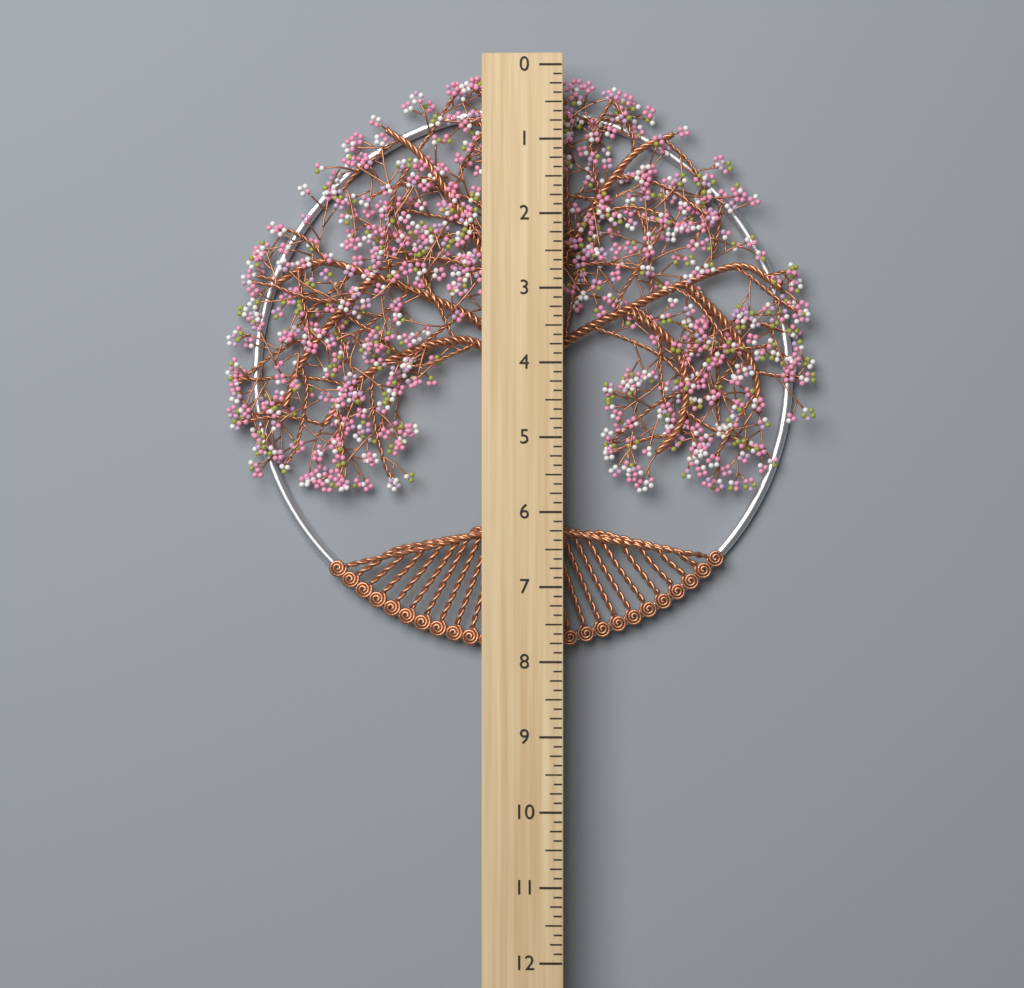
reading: 7.875 (no unit)
